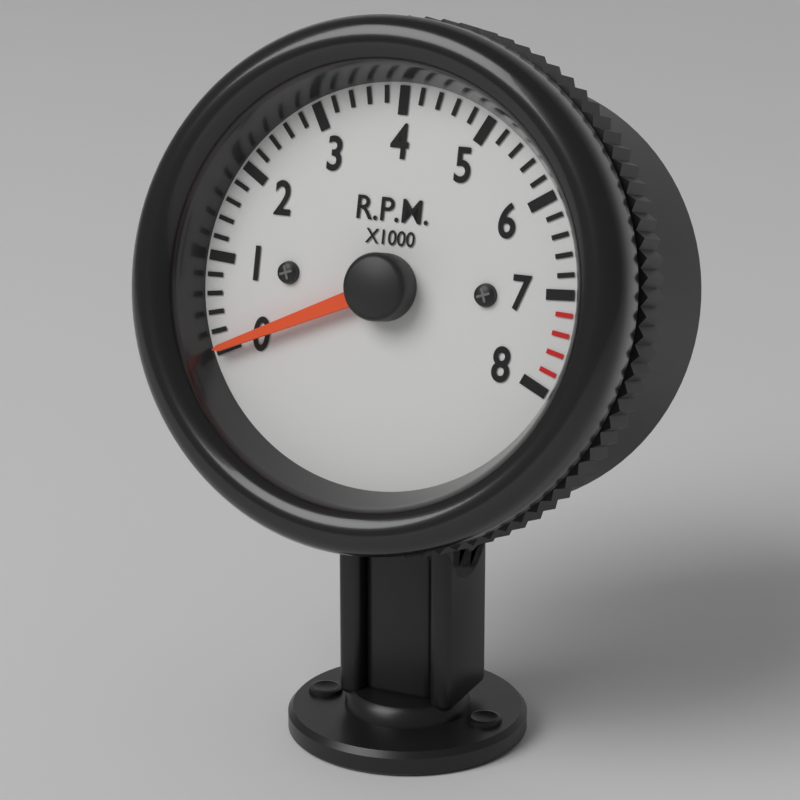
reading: 0 rpm
